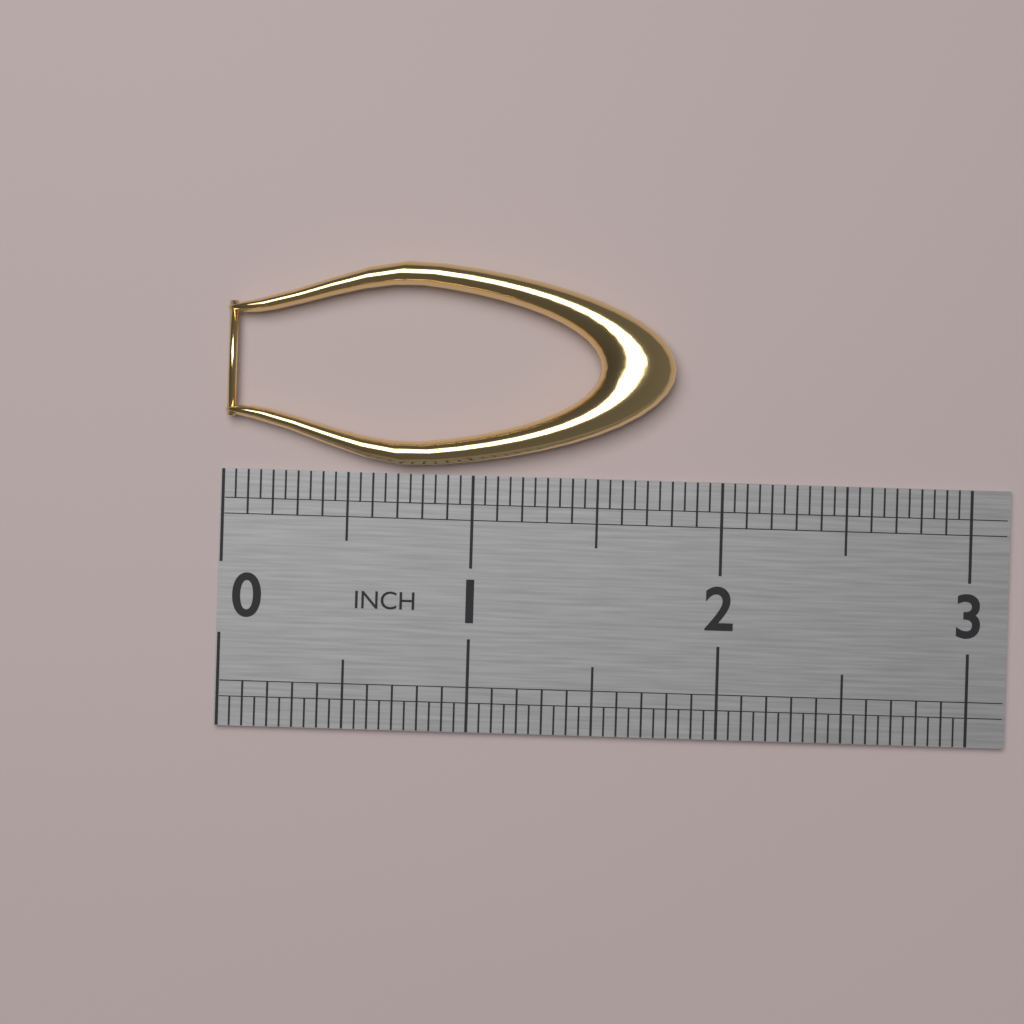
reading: 1.80 in
